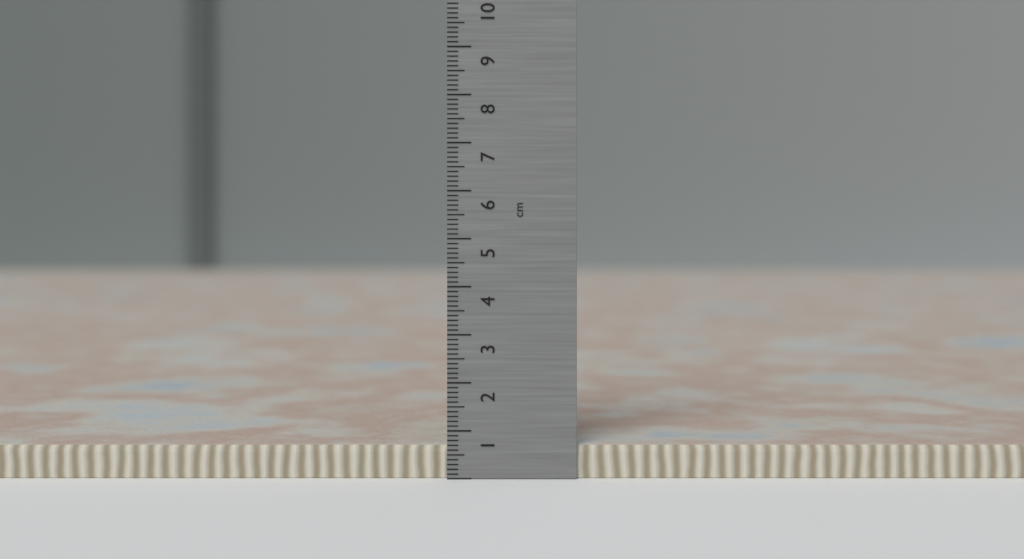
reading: 0.7 cm
